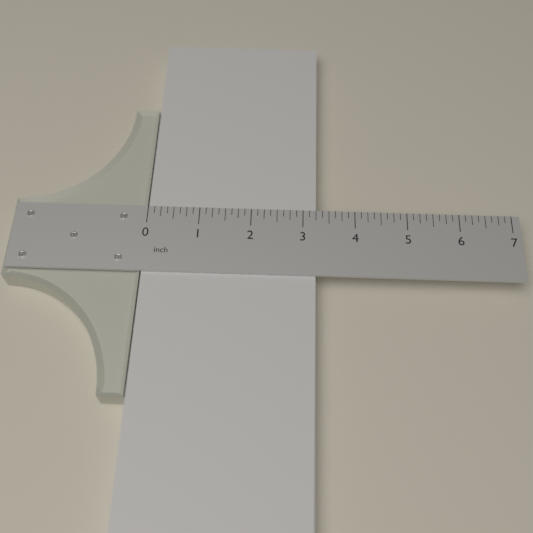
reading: 3.250 inch
